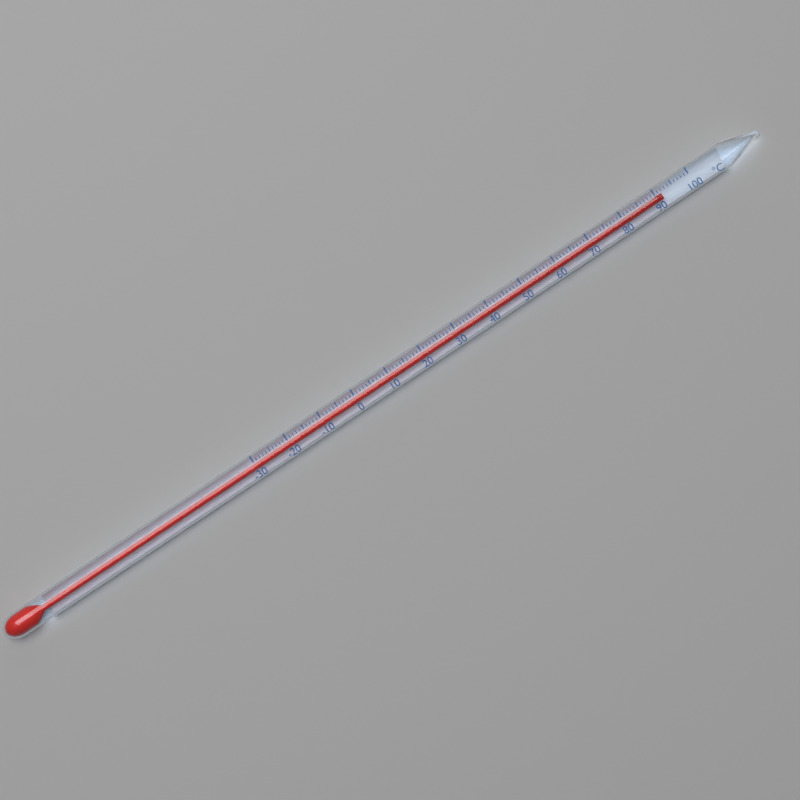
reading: 92 °C
